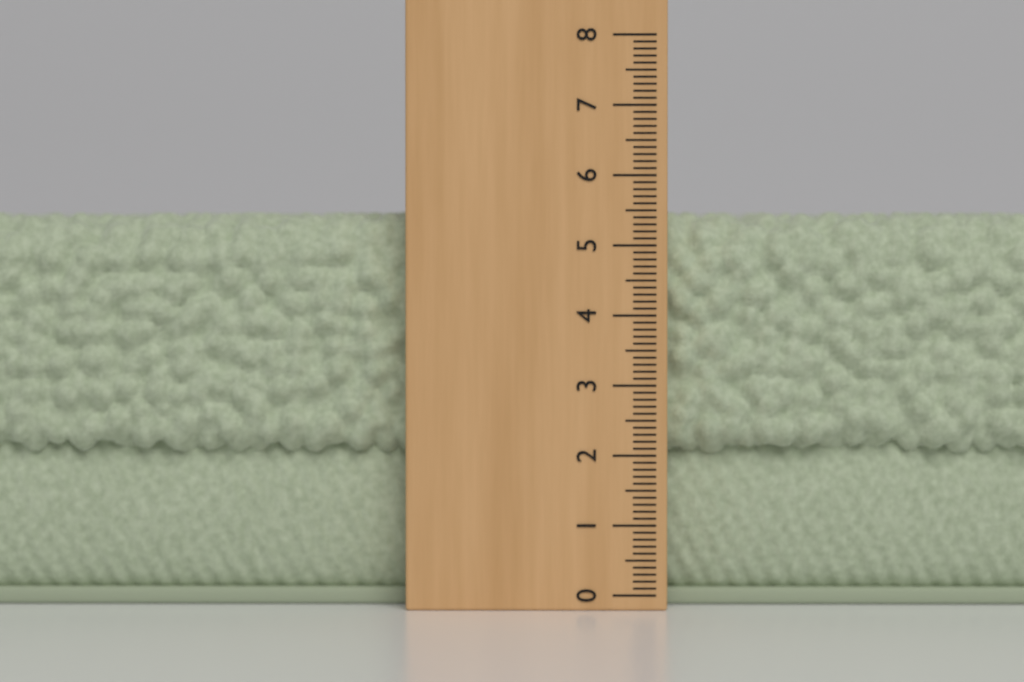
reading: 5.5 (no unit)
